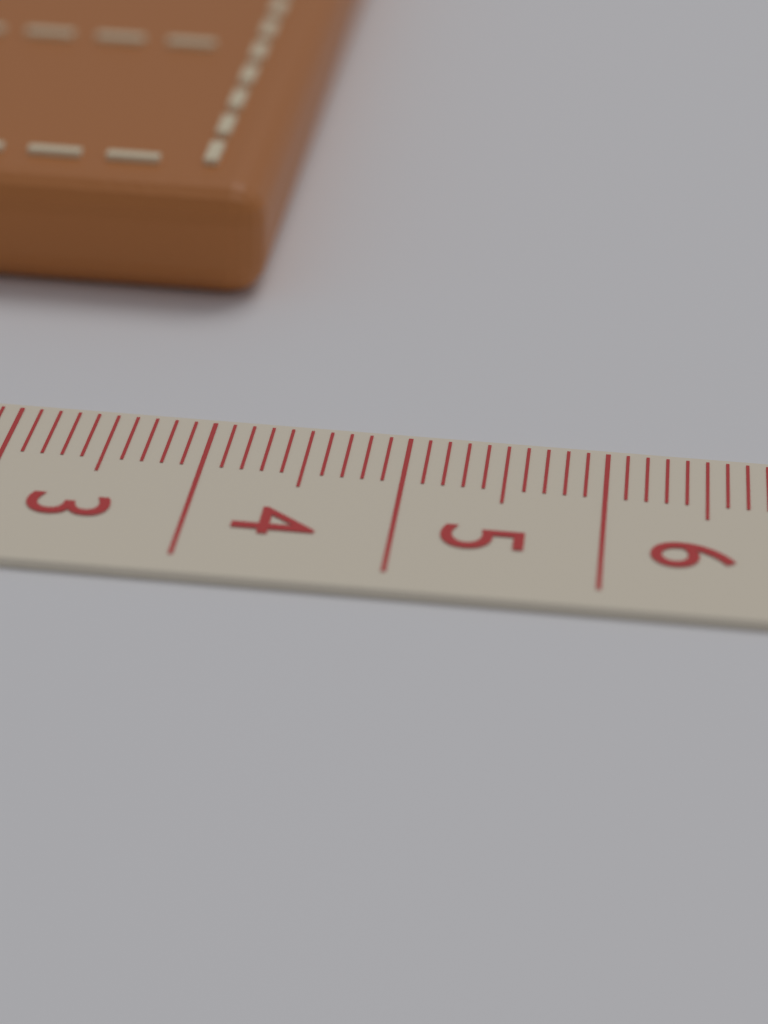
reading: 4.0 cm
